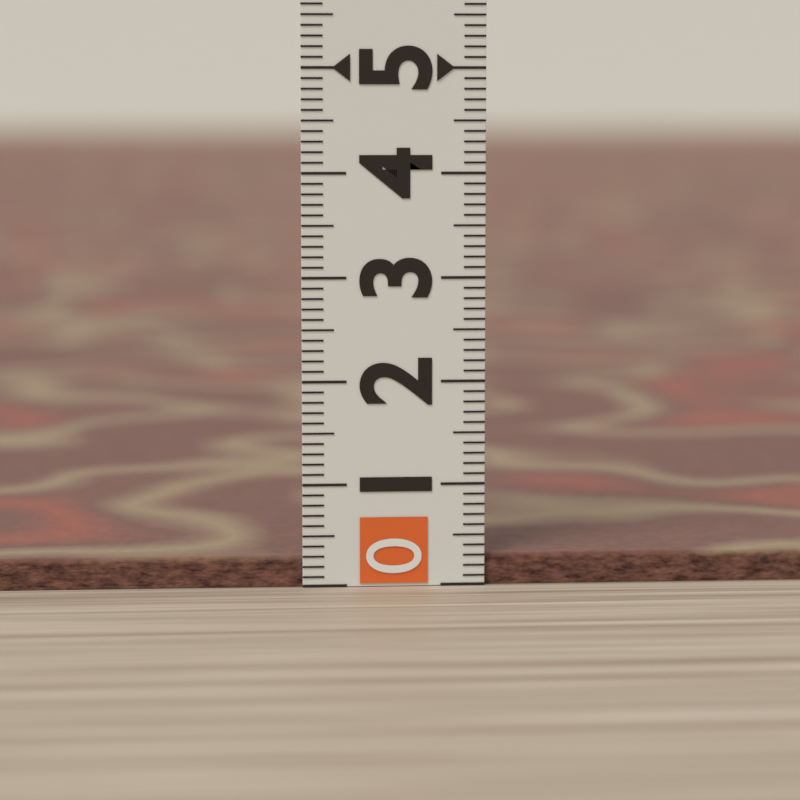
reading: 0.3 (no unit)
